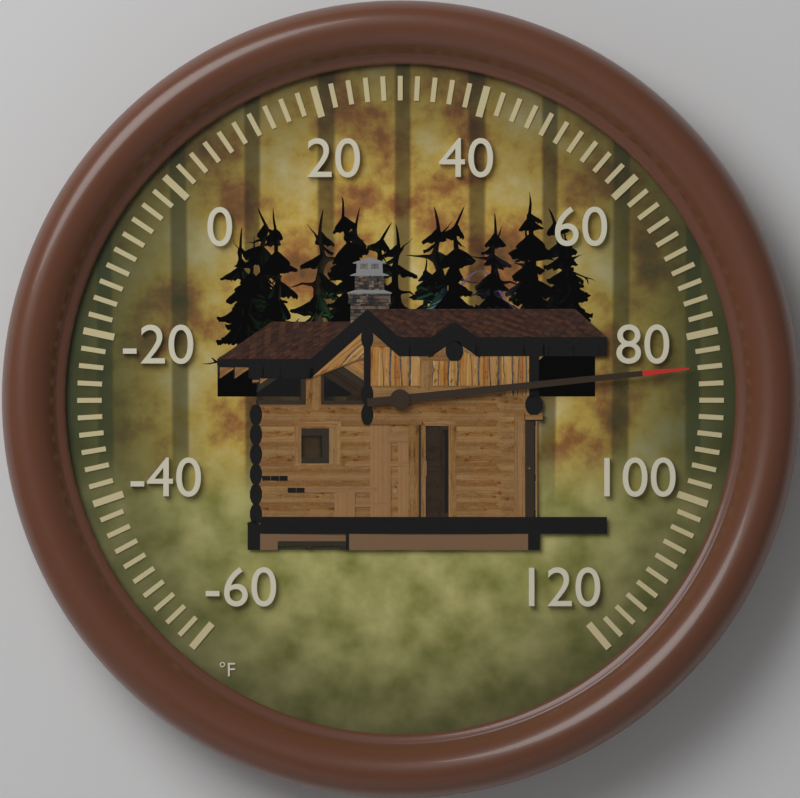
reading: 84 °F
